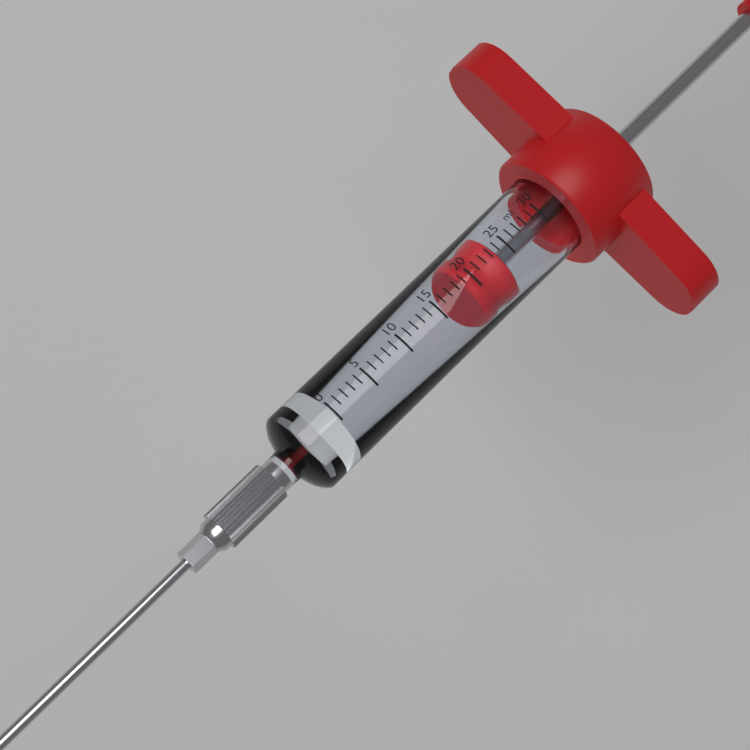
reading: 19 ml
